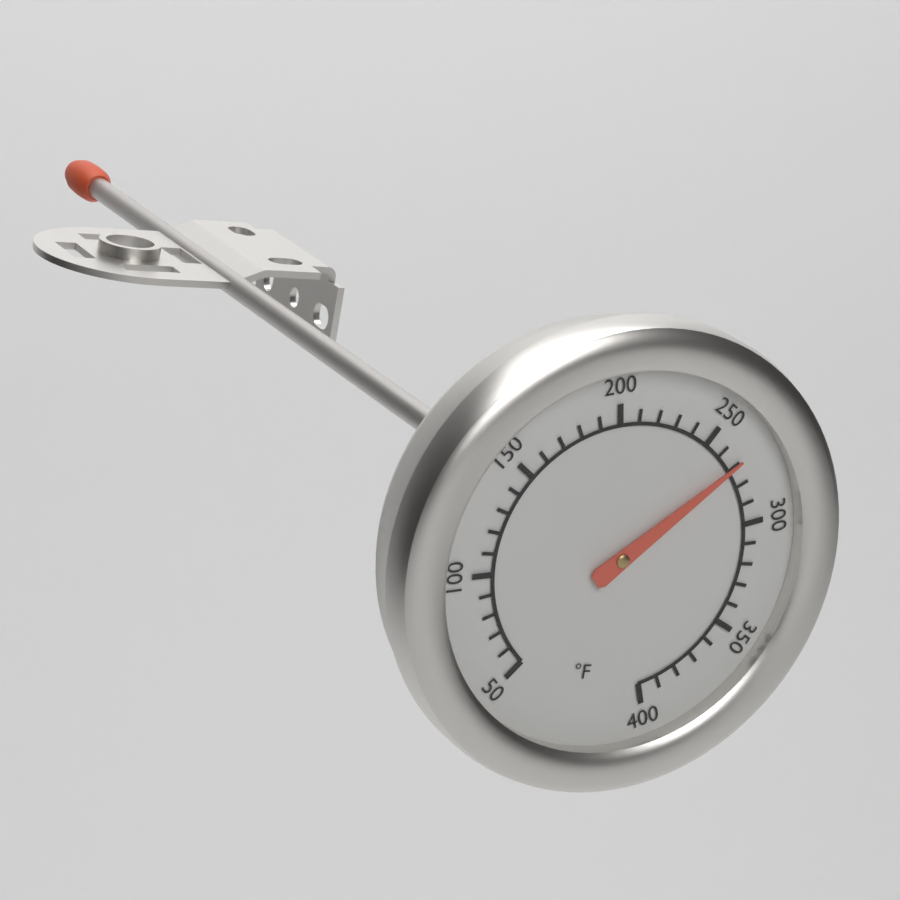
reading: 270 °F
